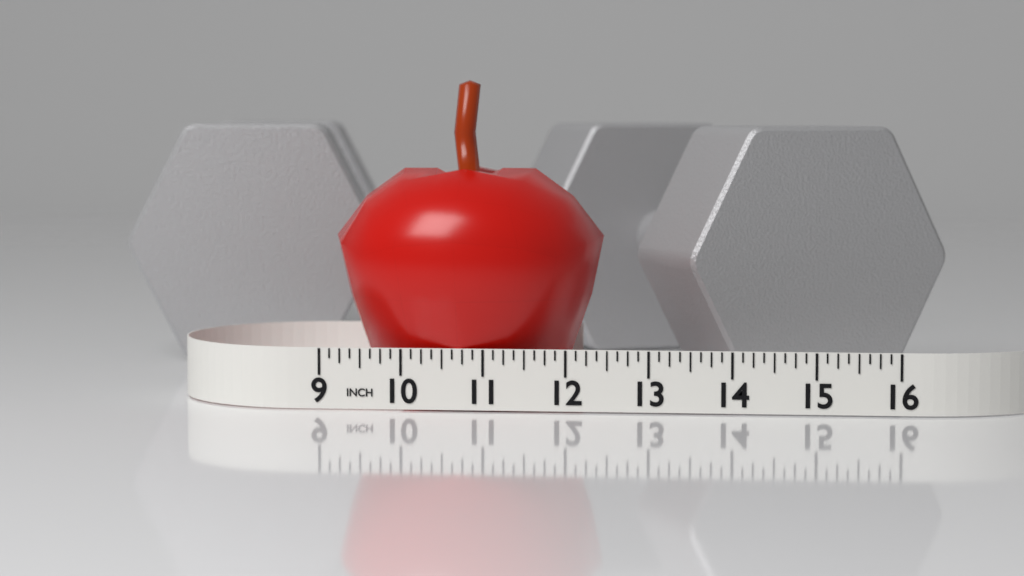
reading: 12.375 in
